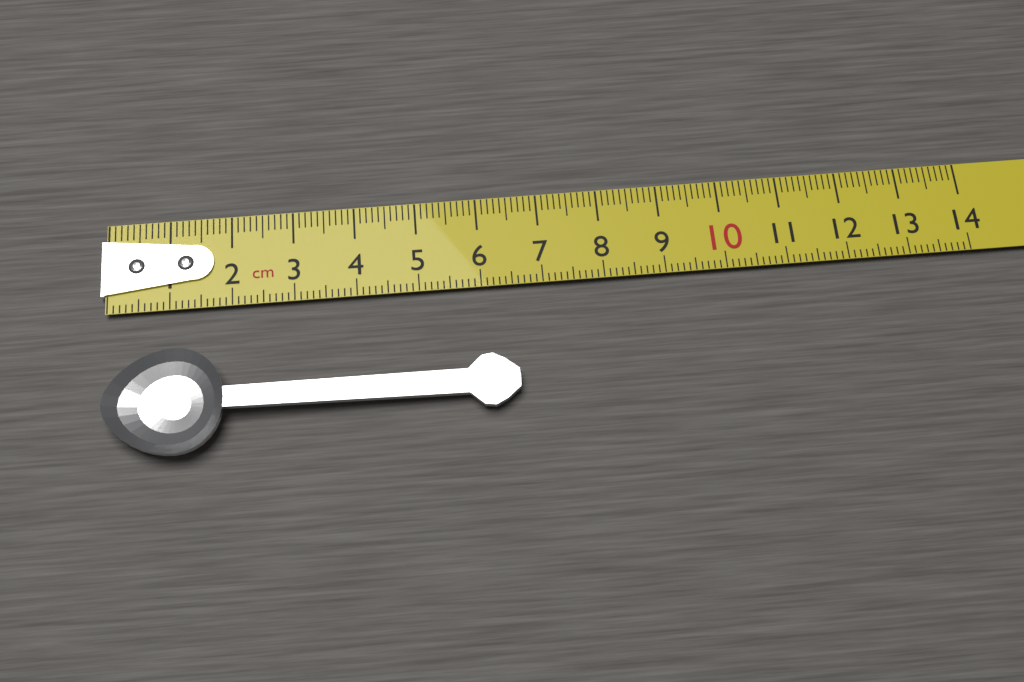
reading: 6.5 cm
